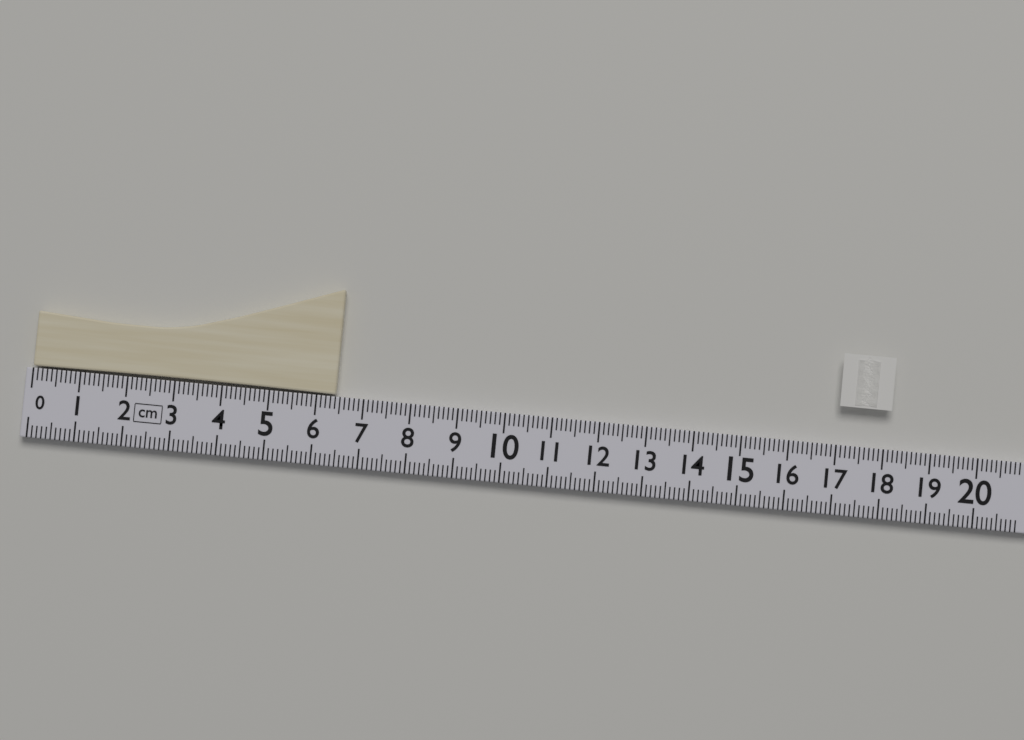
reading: 6.4 cm
